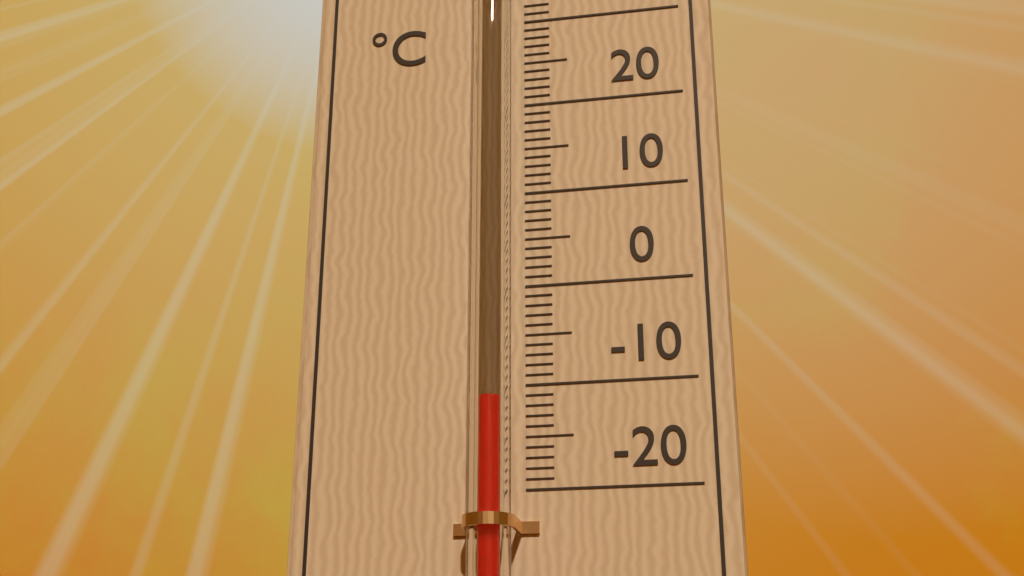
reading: -12 °C
